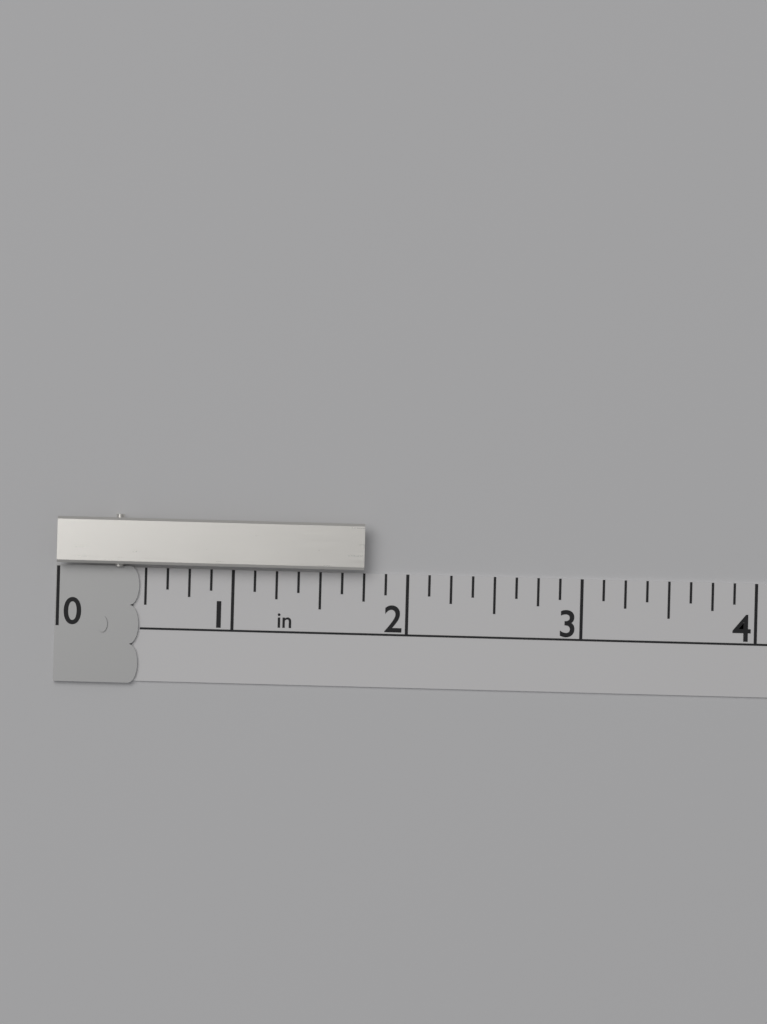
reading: 1.750 in
